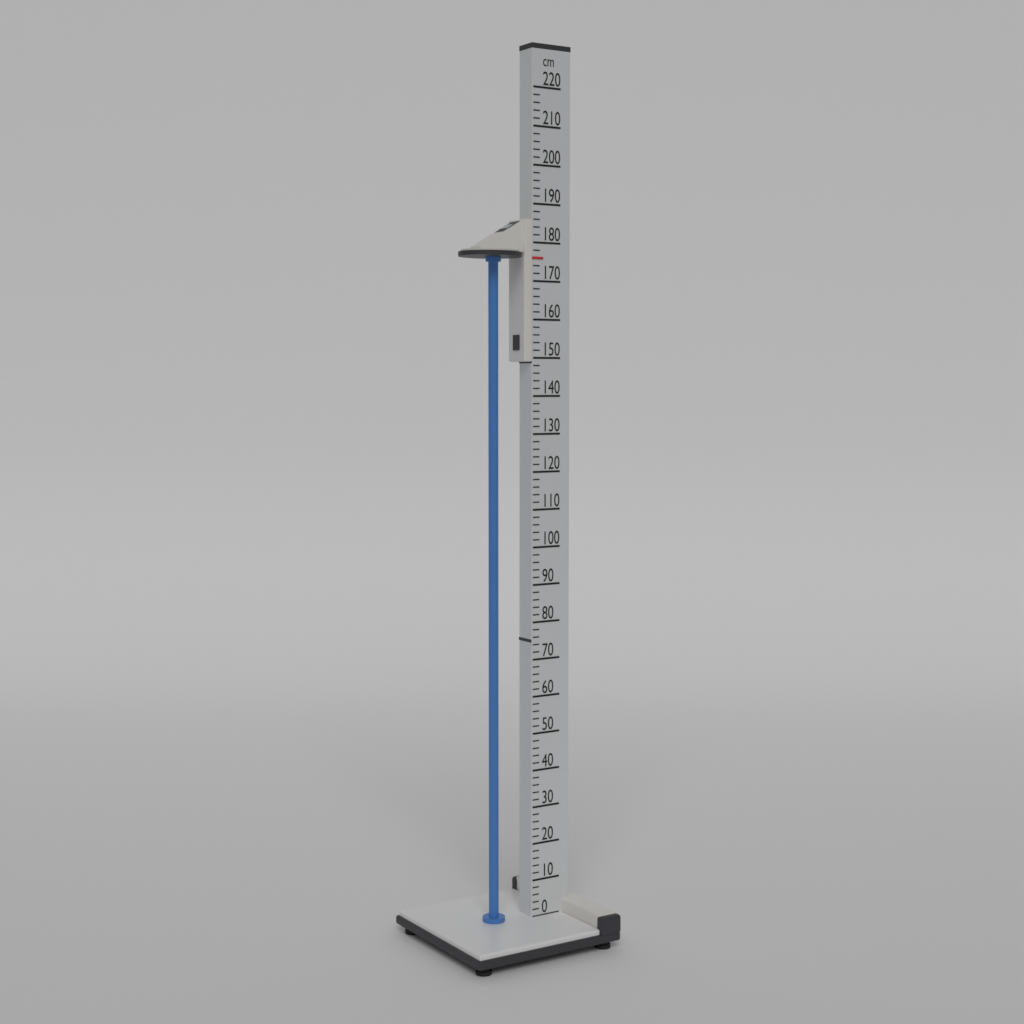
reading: 176 cm
